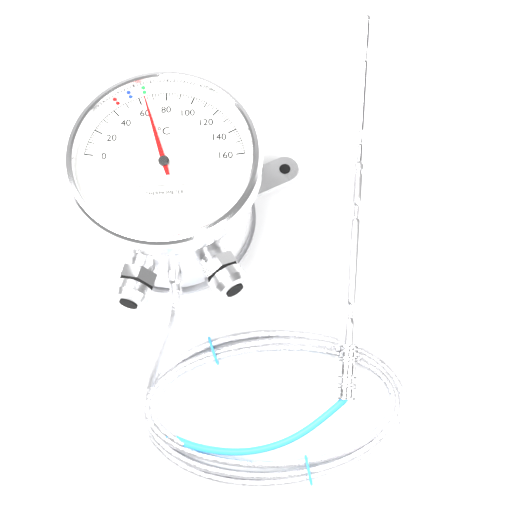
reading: 64 °C
